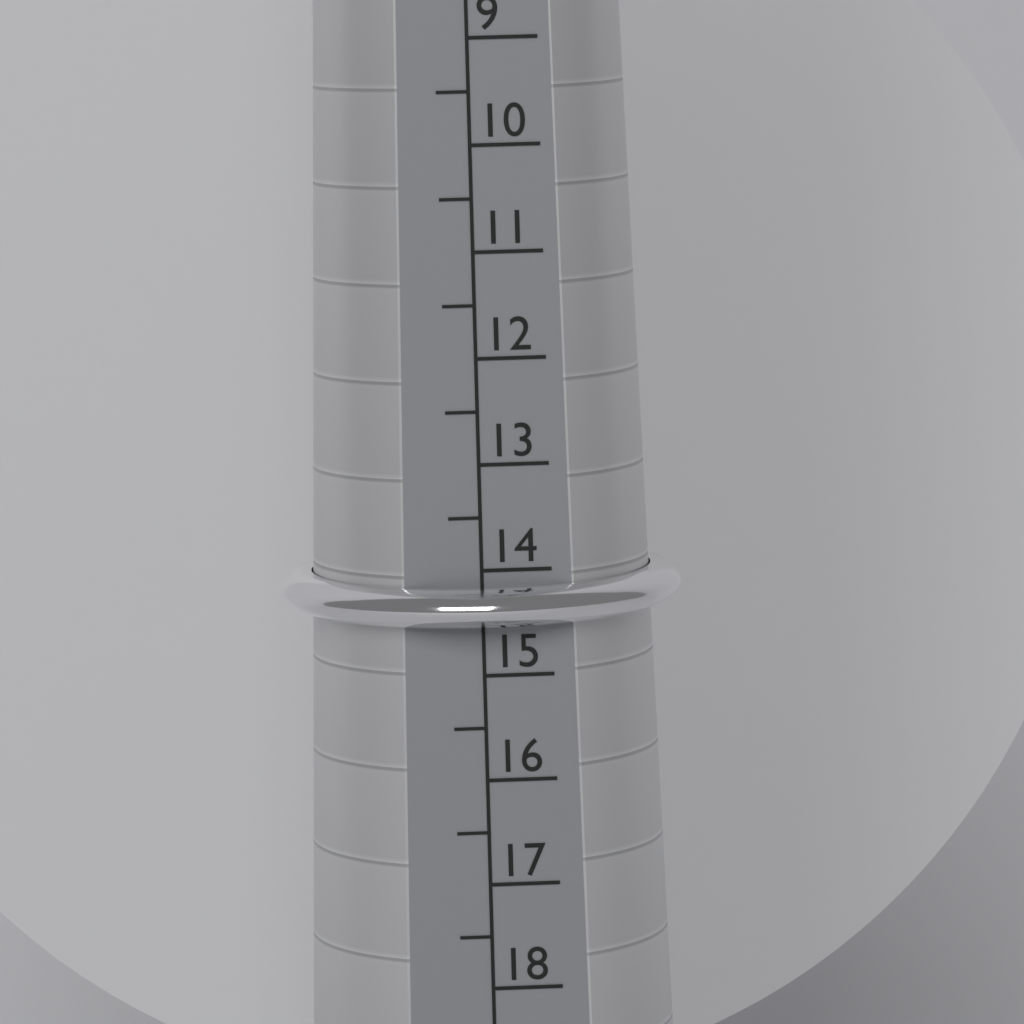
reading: 14.5 (no unit)
